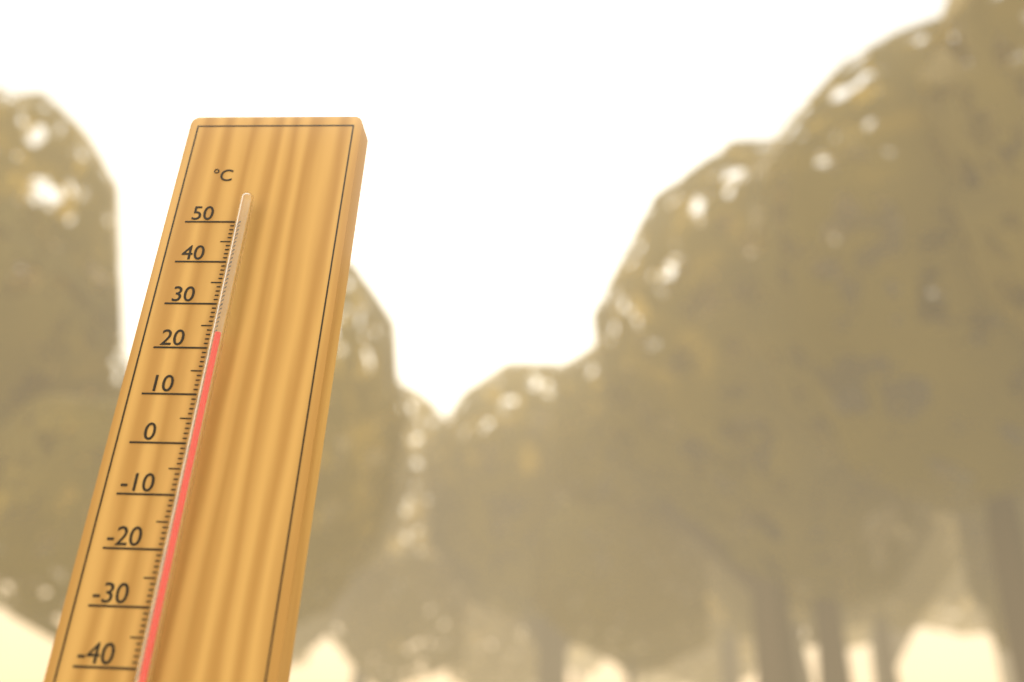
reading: 22 °C
